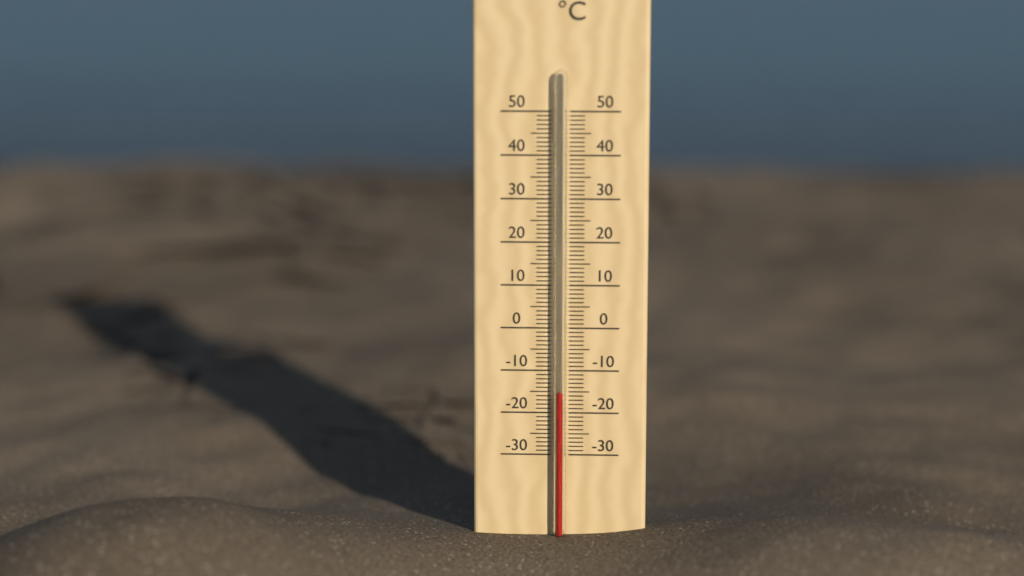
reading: -15 °C
